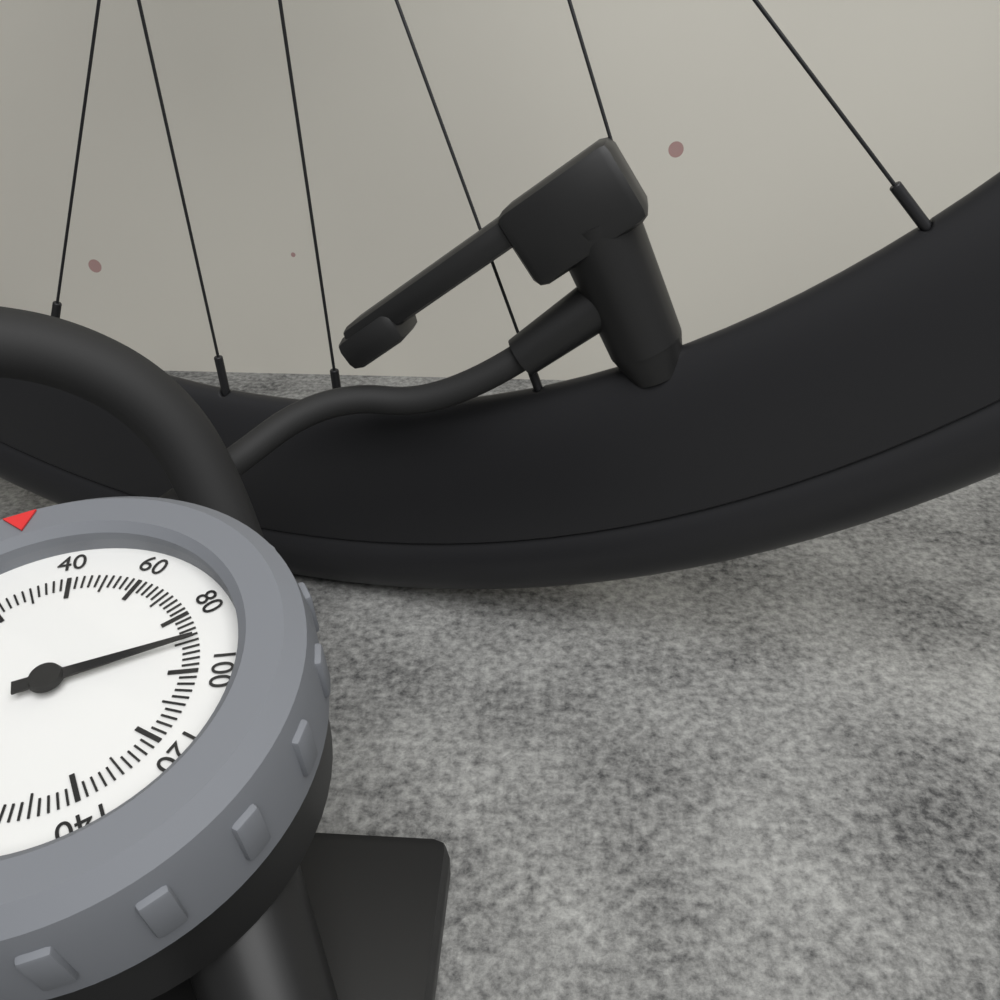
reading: 90 psi
